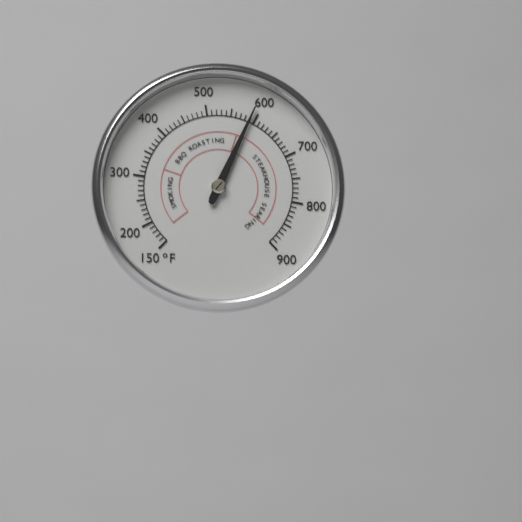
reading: 590 °F
